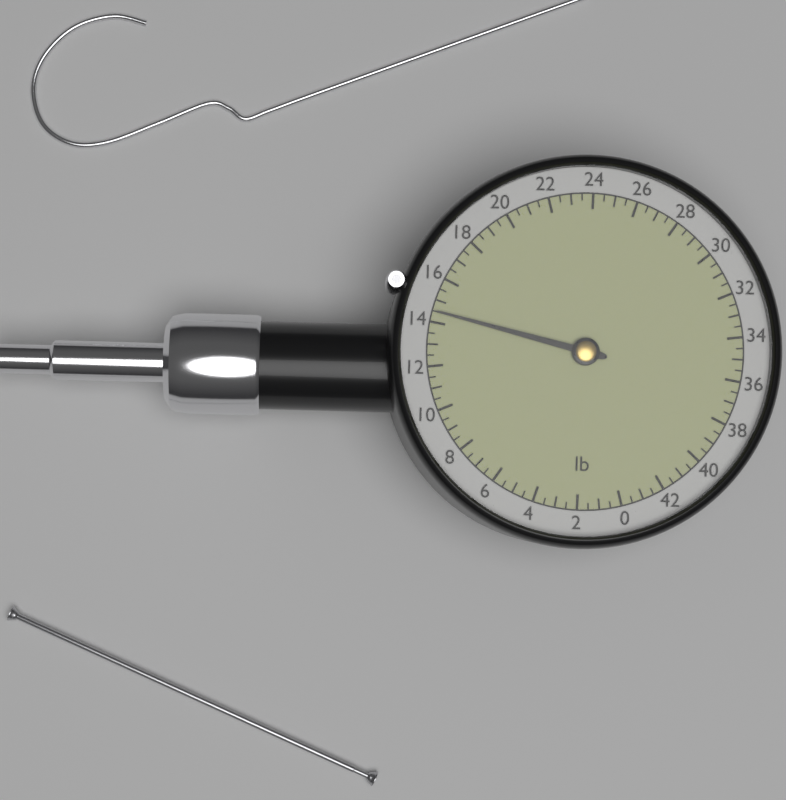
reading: 14.5 lb
